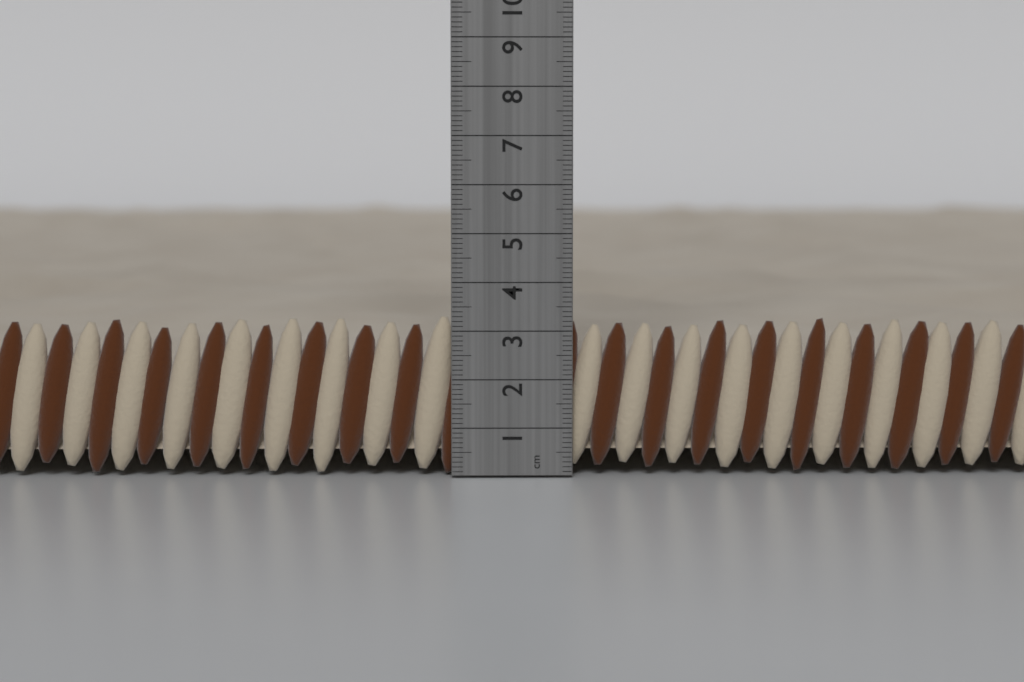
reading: 3.3 cm
